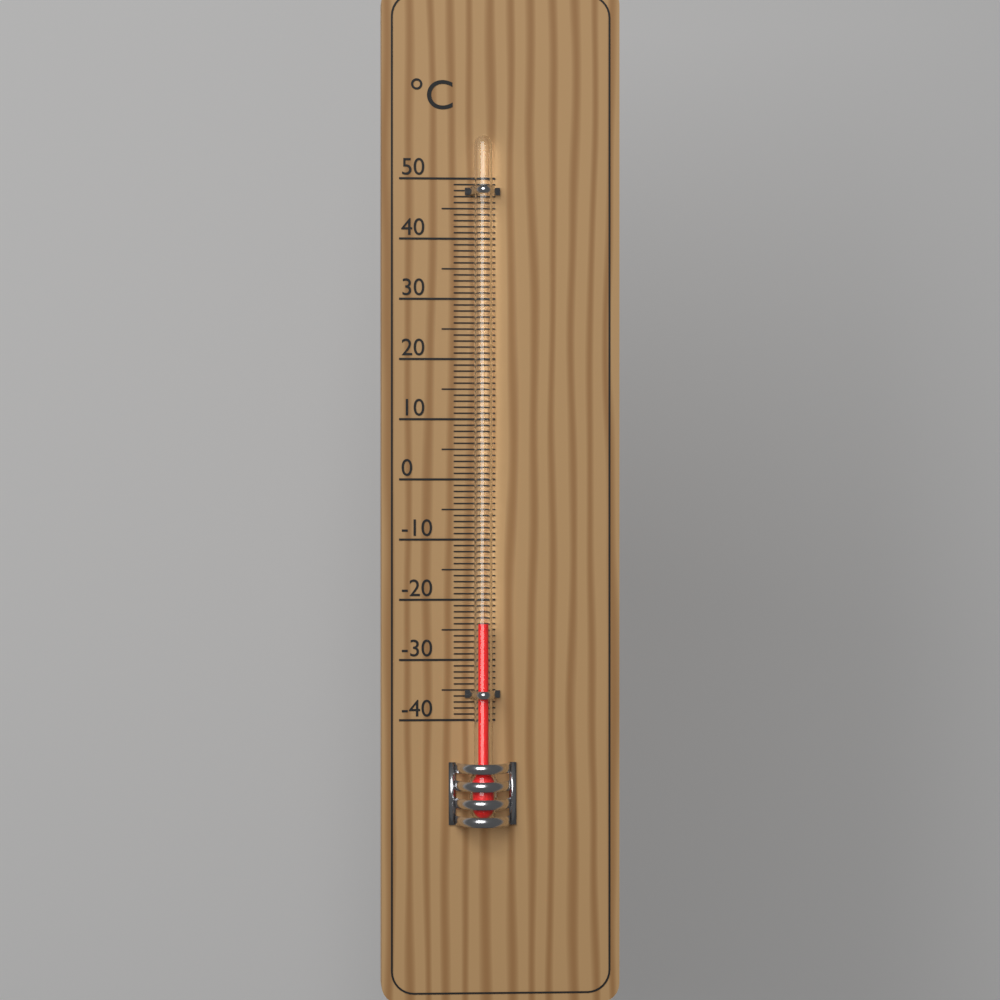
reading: -24 °C
